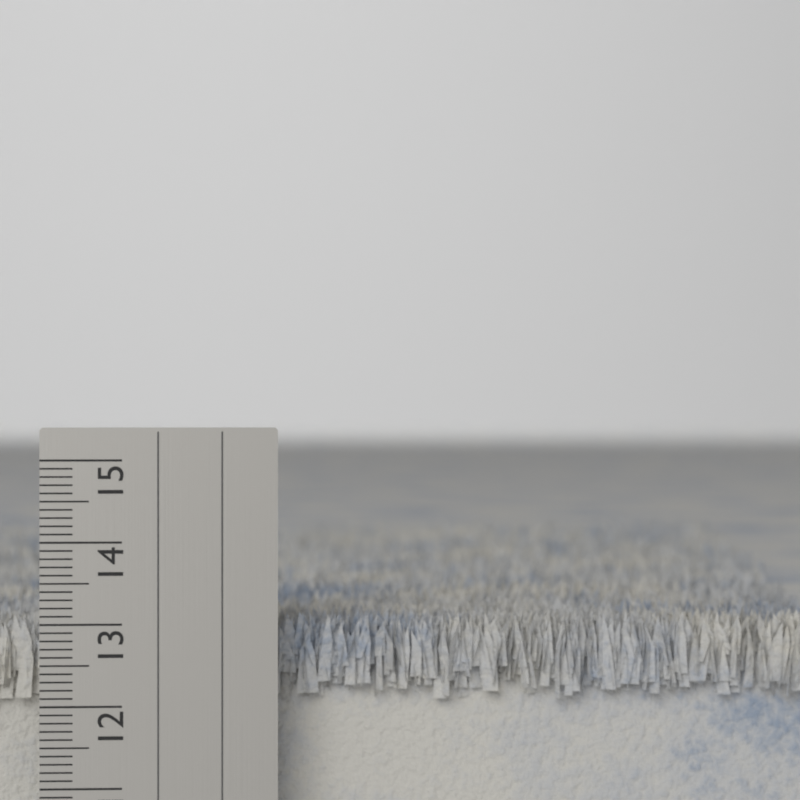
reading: 13.1 cm
